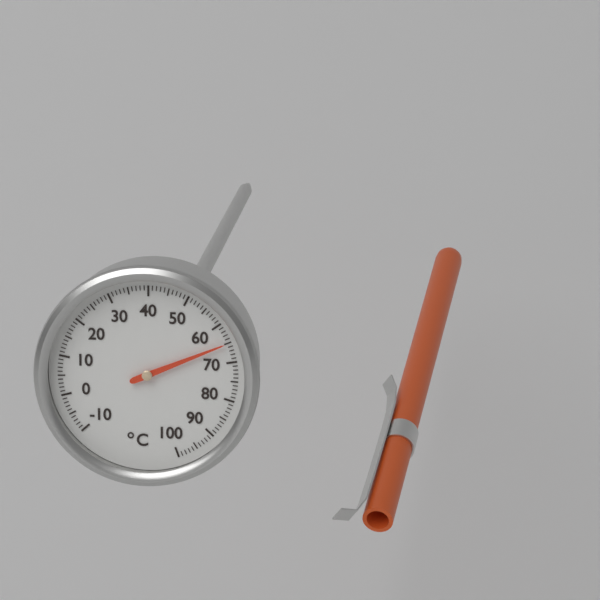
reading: 65 °C
